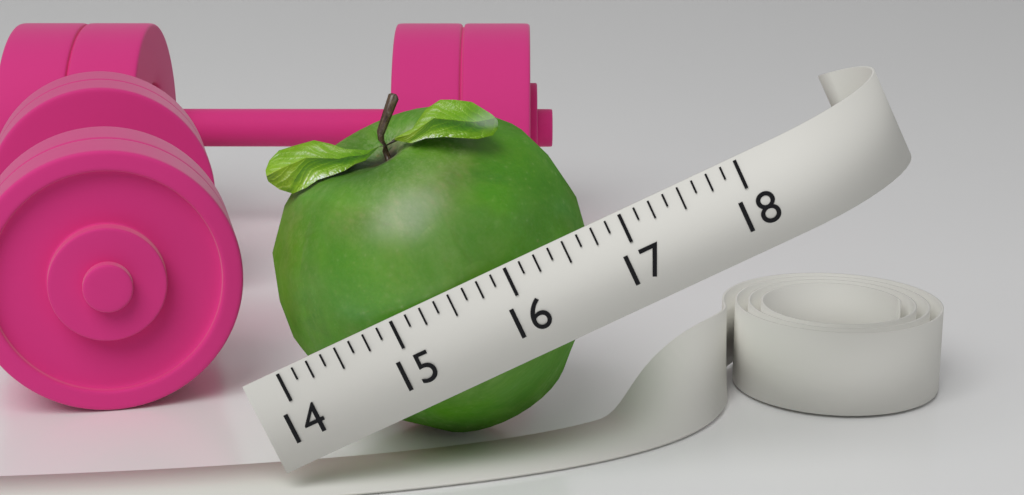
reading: 16.750 (no unit)
